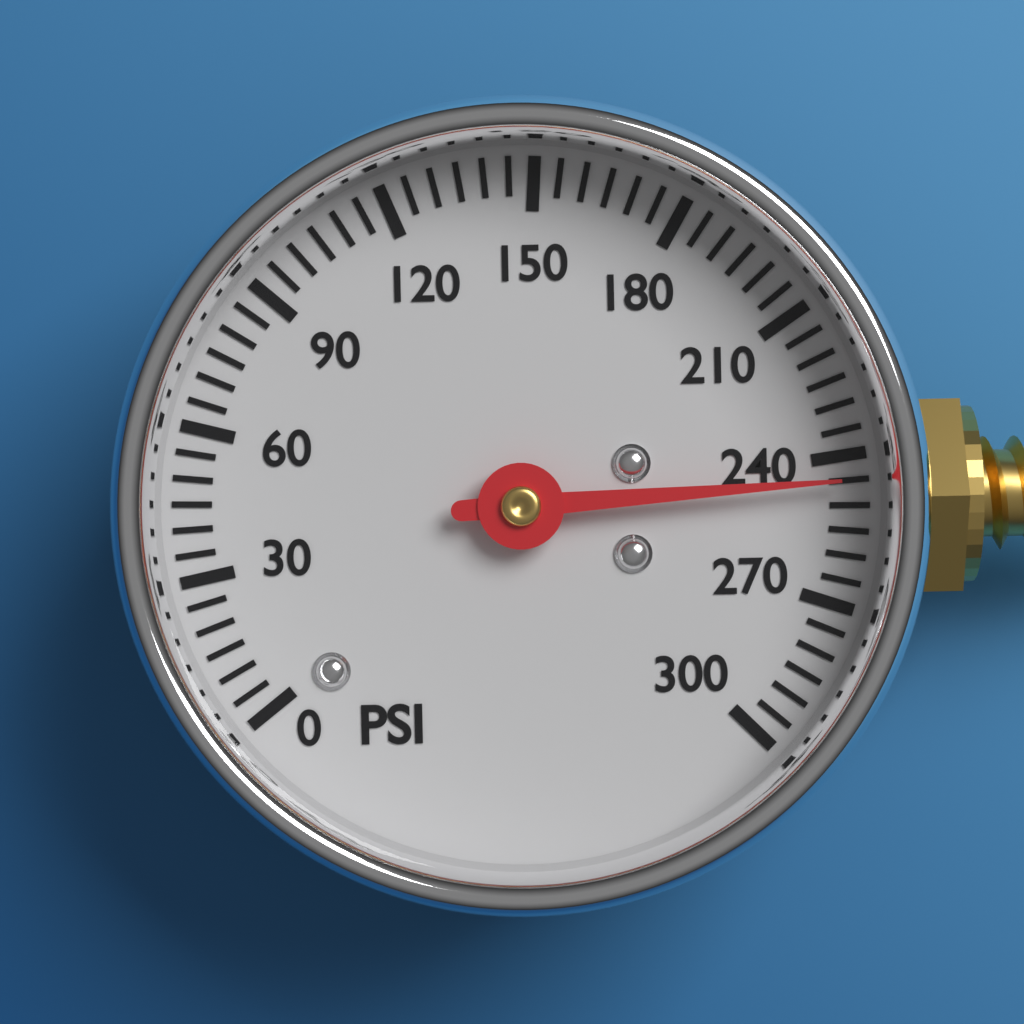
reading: 245 psi
